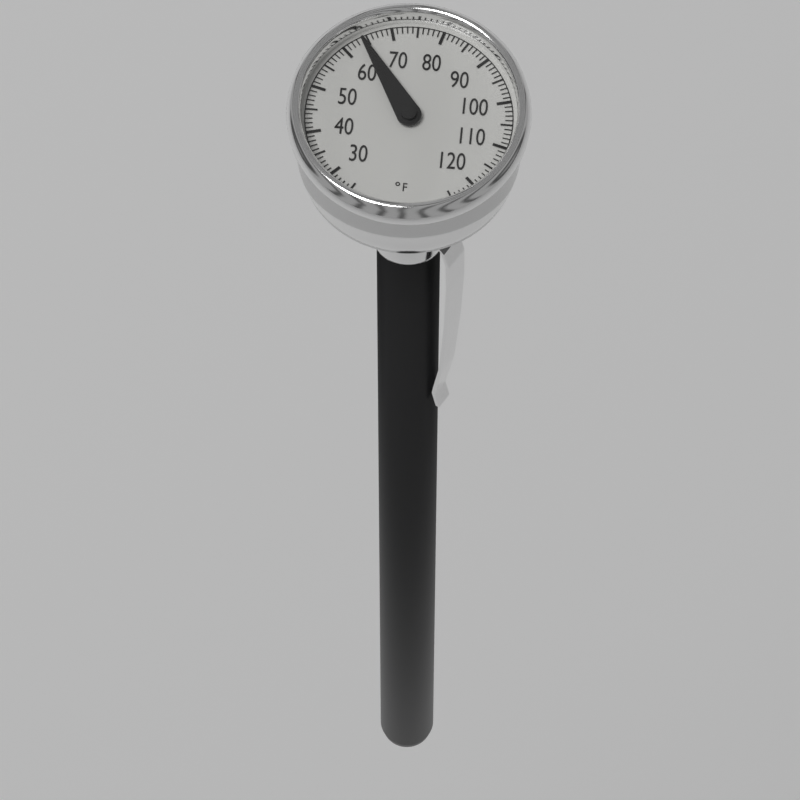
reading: 64 °F
